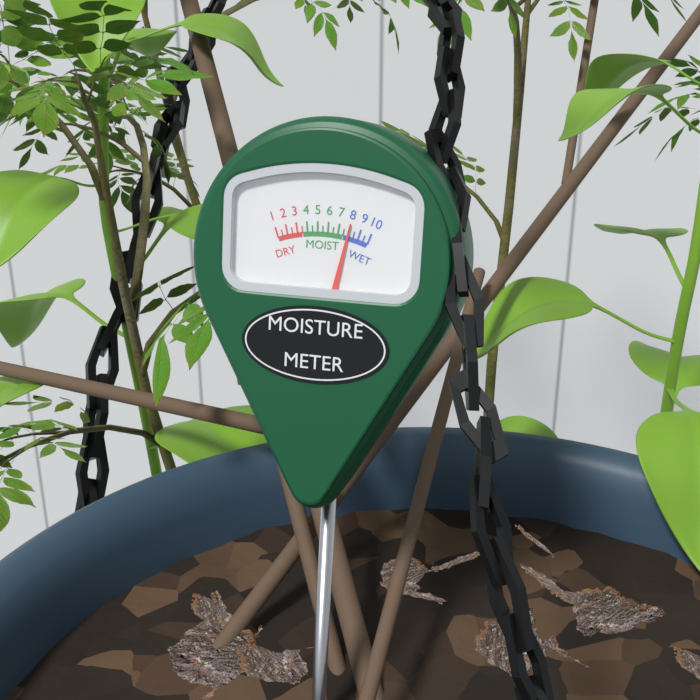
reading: 8.0 (no unit)
